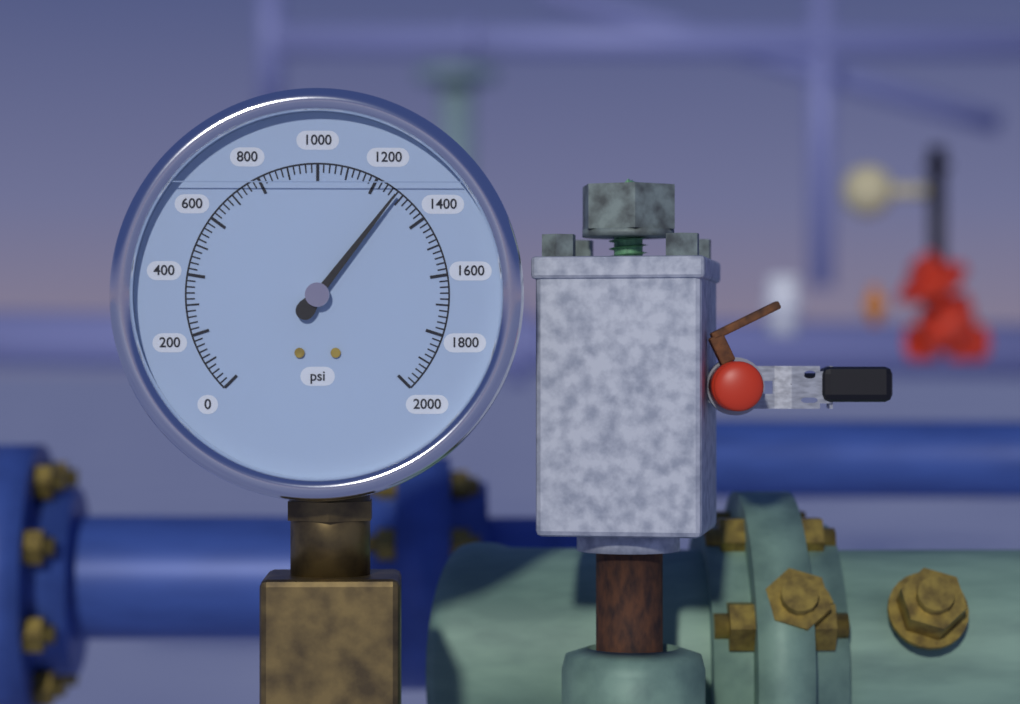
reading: 1280 psi
